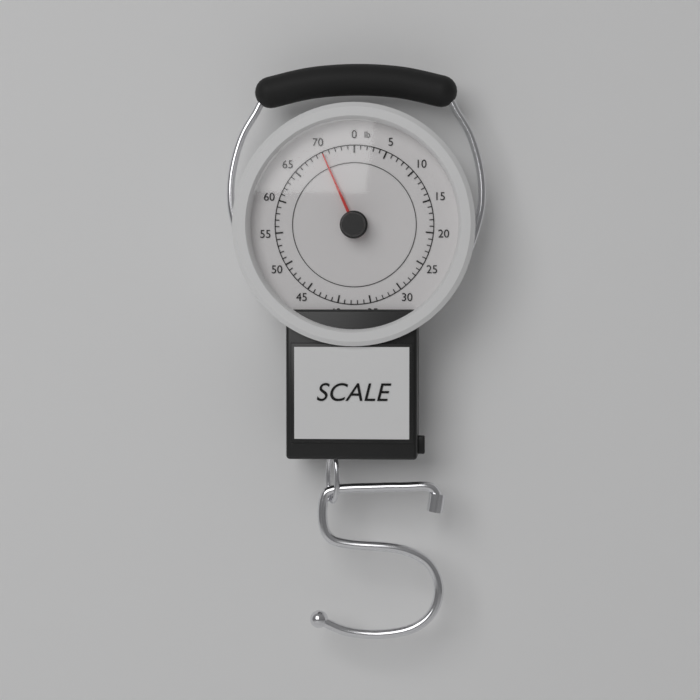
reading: 70 lb
